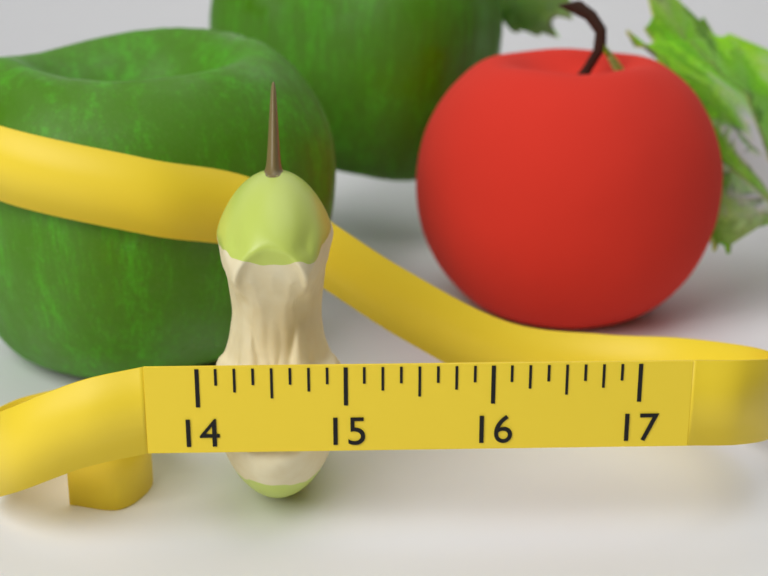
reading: 15.000 (no unit)
